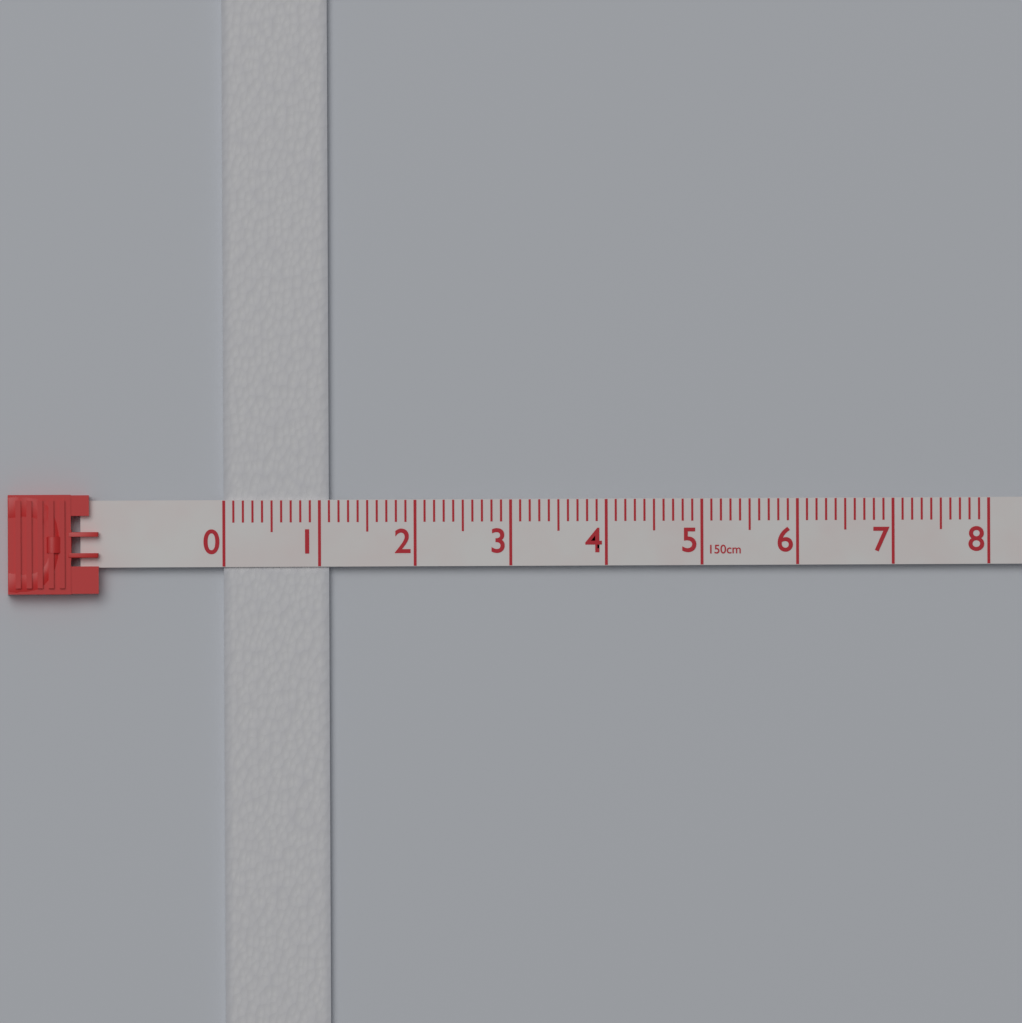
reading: 1.1 cm
